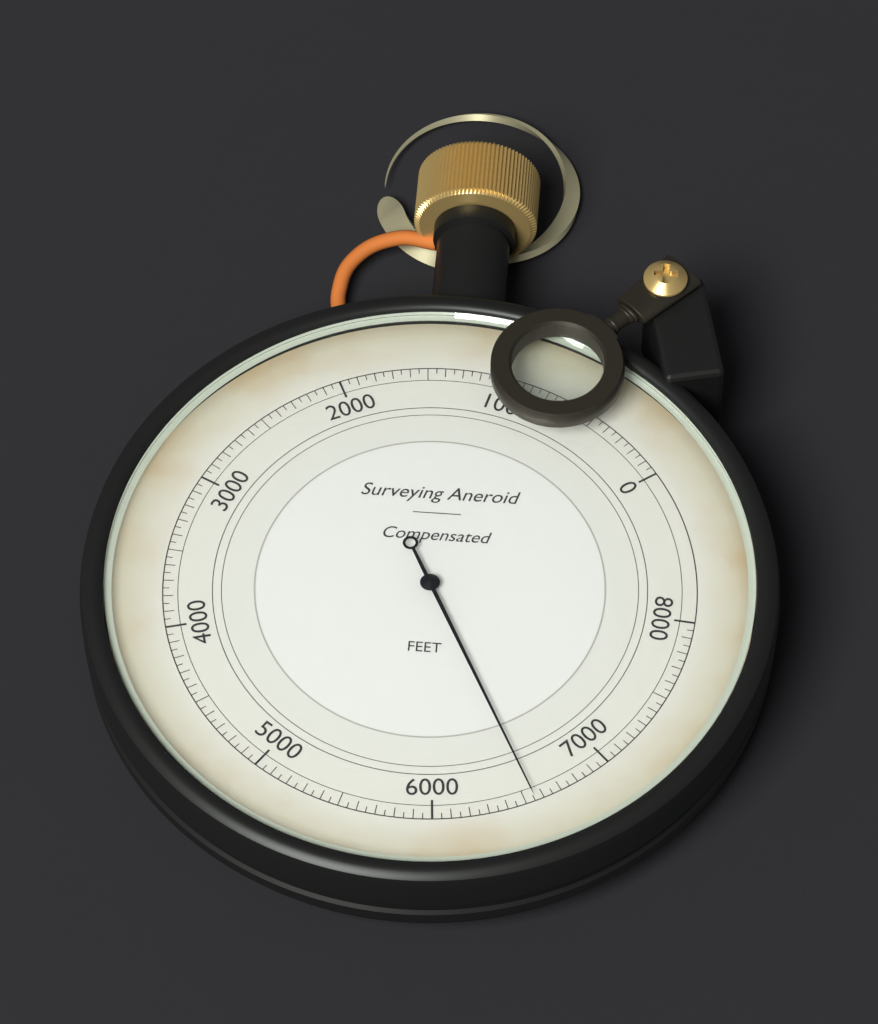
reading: 6550 ft
